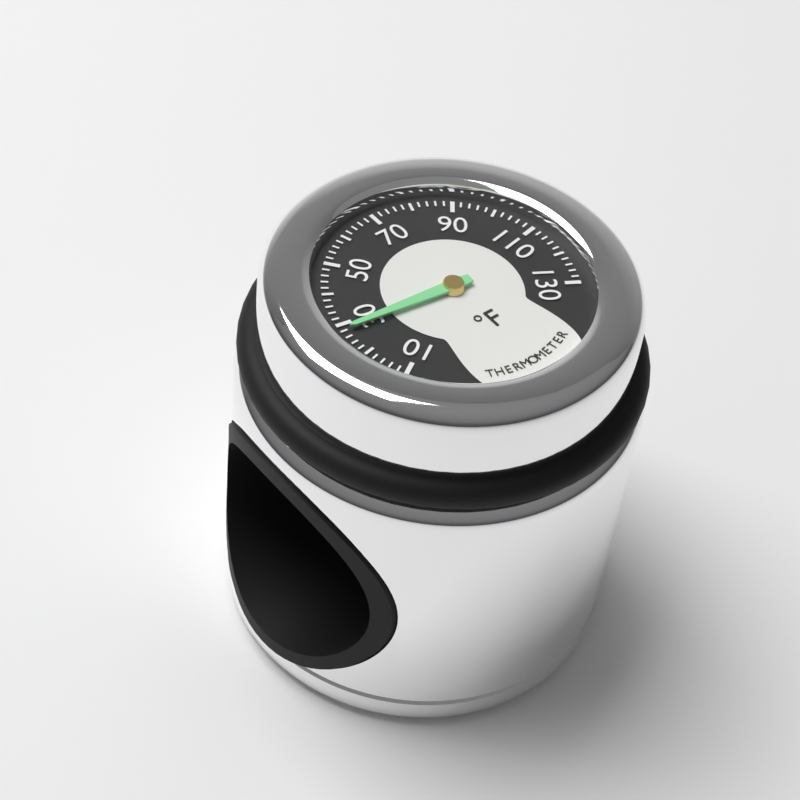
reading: 28 °F
